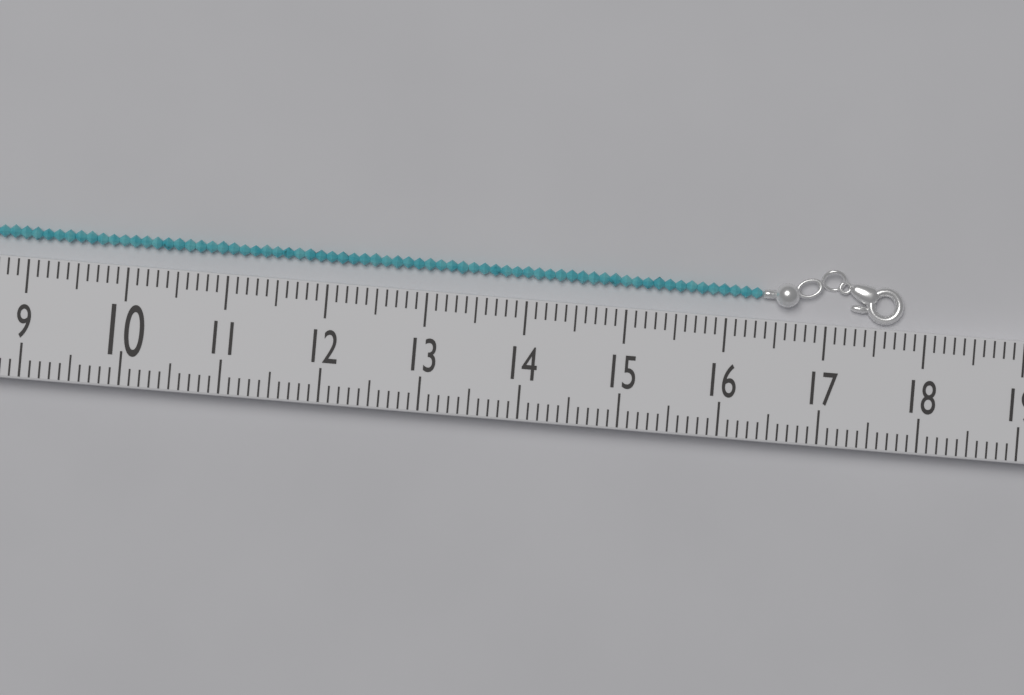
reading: 17.8 (no unit)
